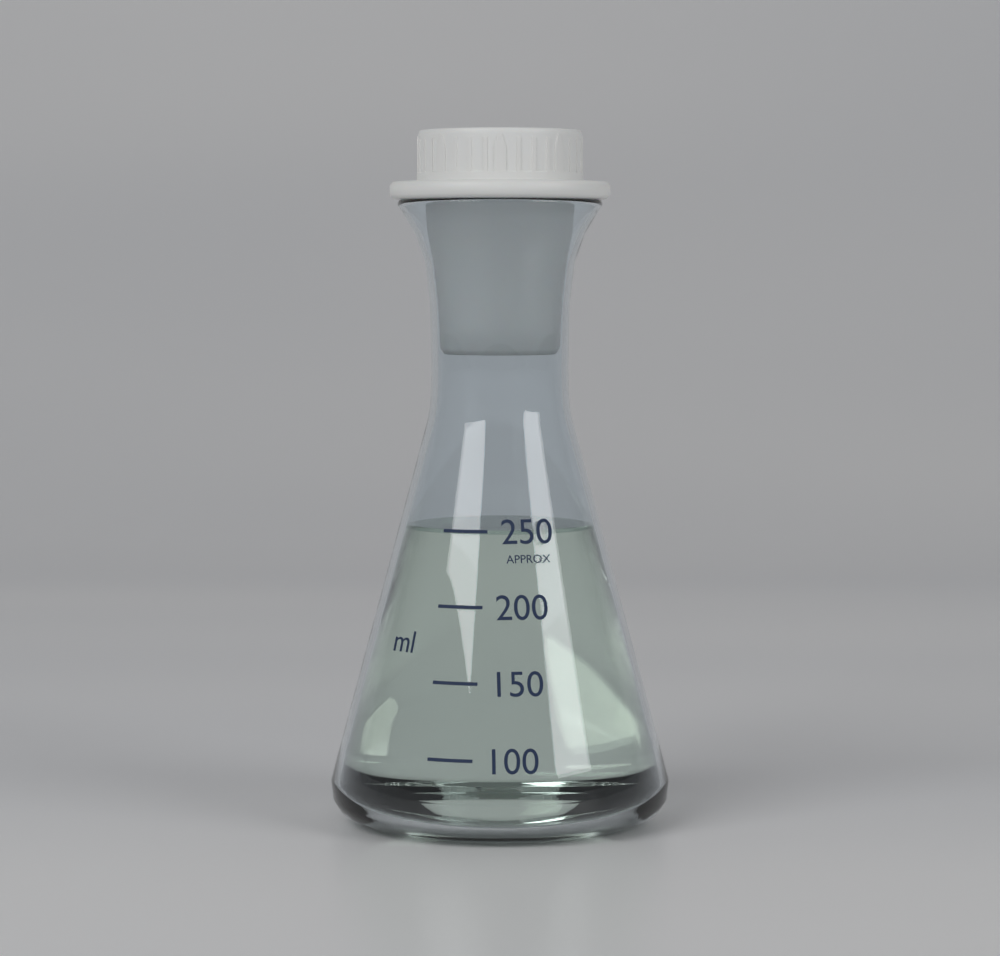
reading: 250 ml
